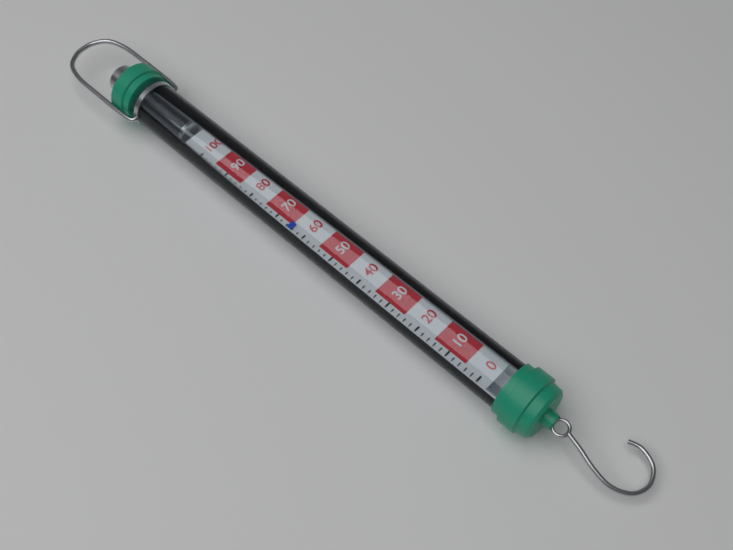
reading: 64 (no unit)
